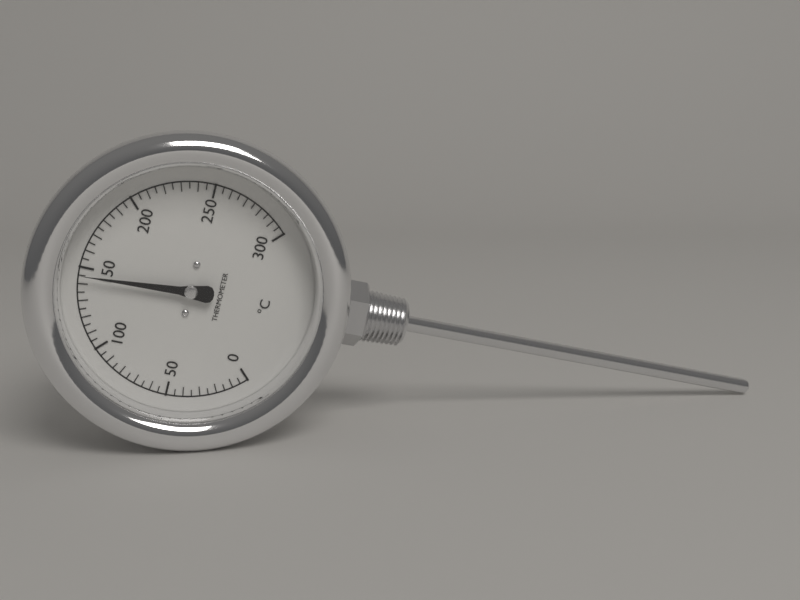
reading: 145 °C
